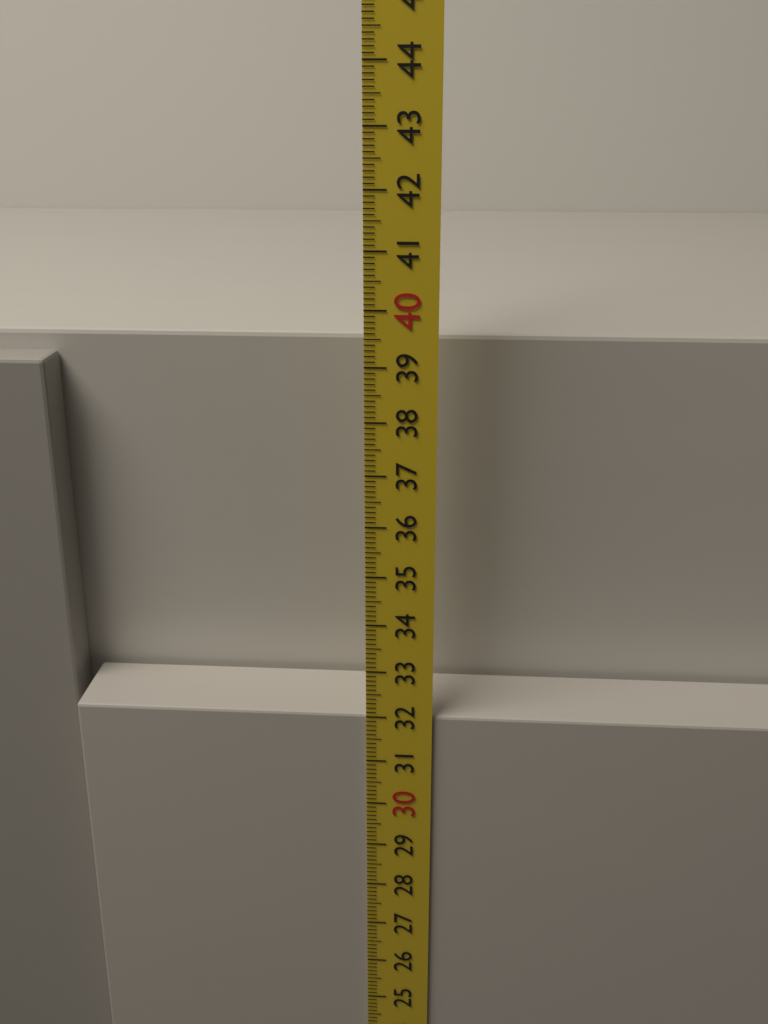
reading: 32.0 cm
